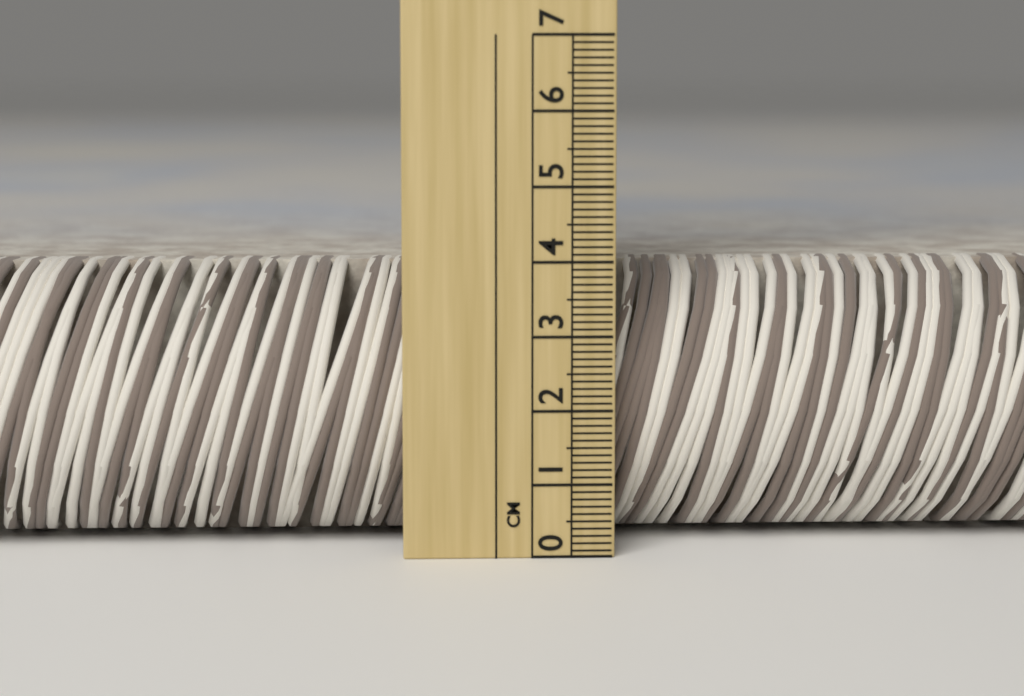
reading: 3.9 cm
